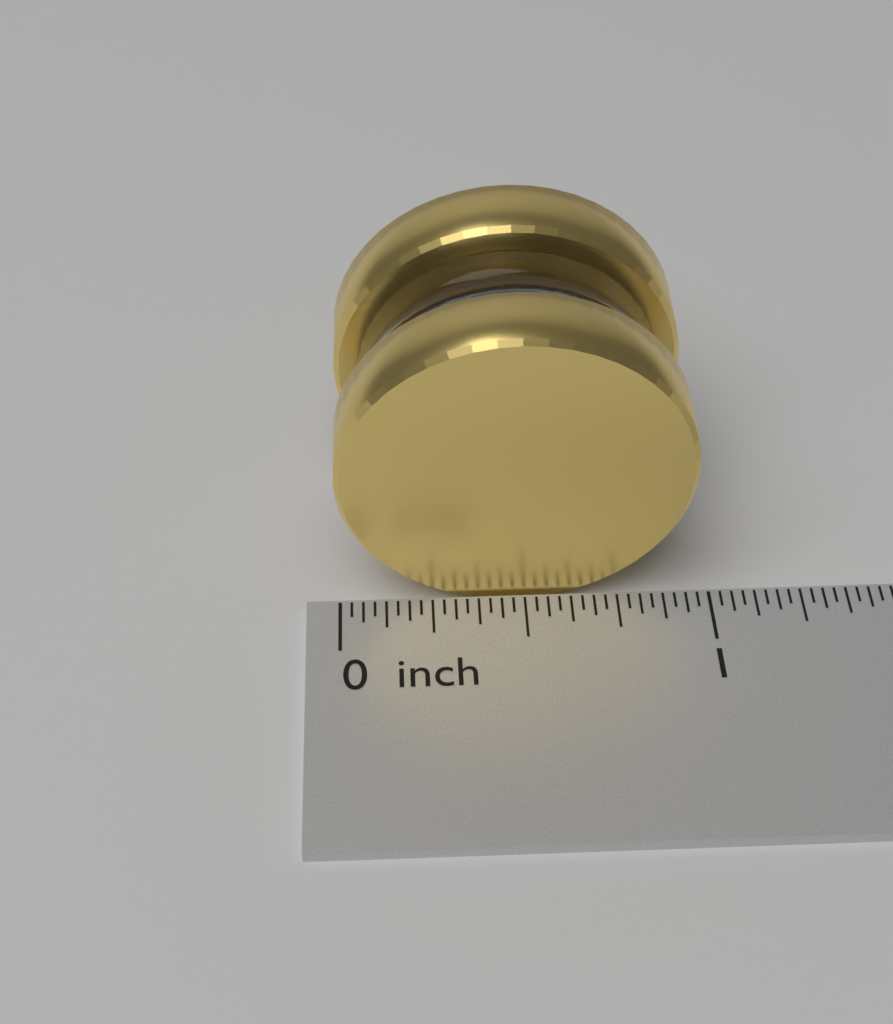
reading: 0.93750 inch
